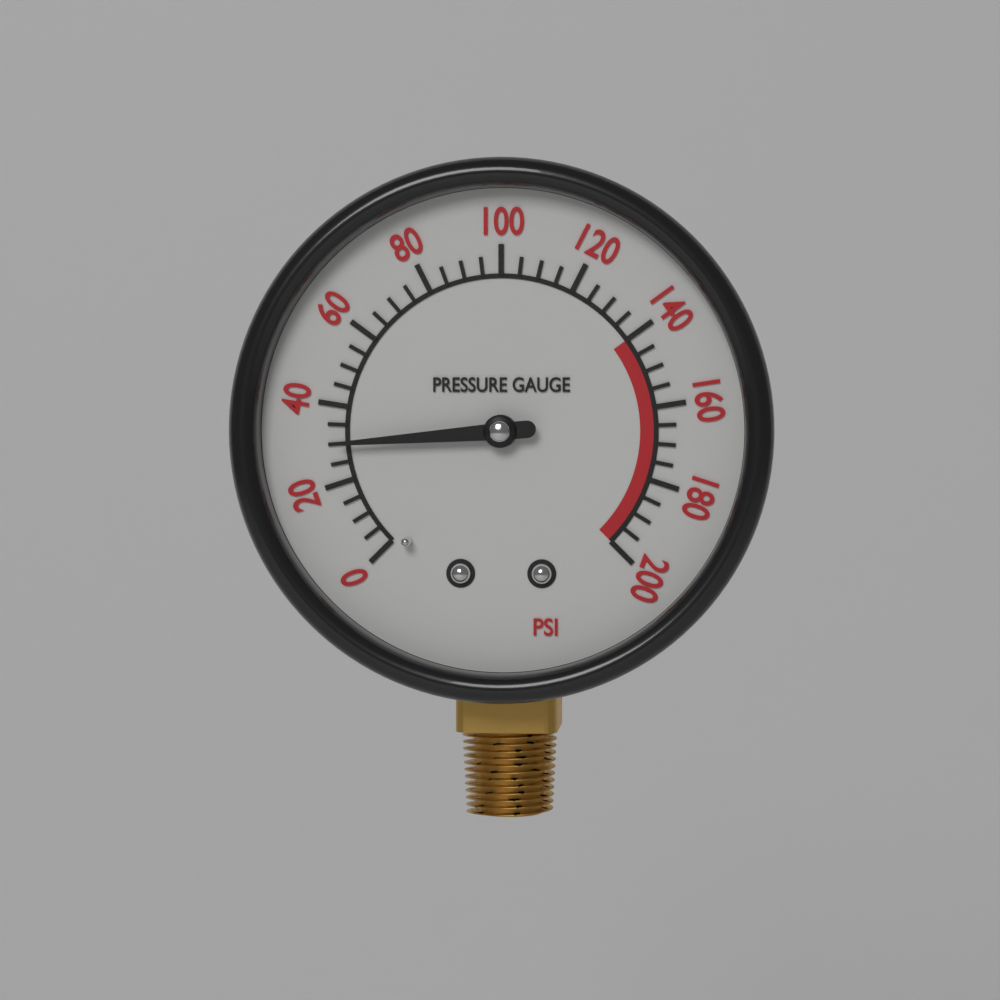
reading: 30 psi
